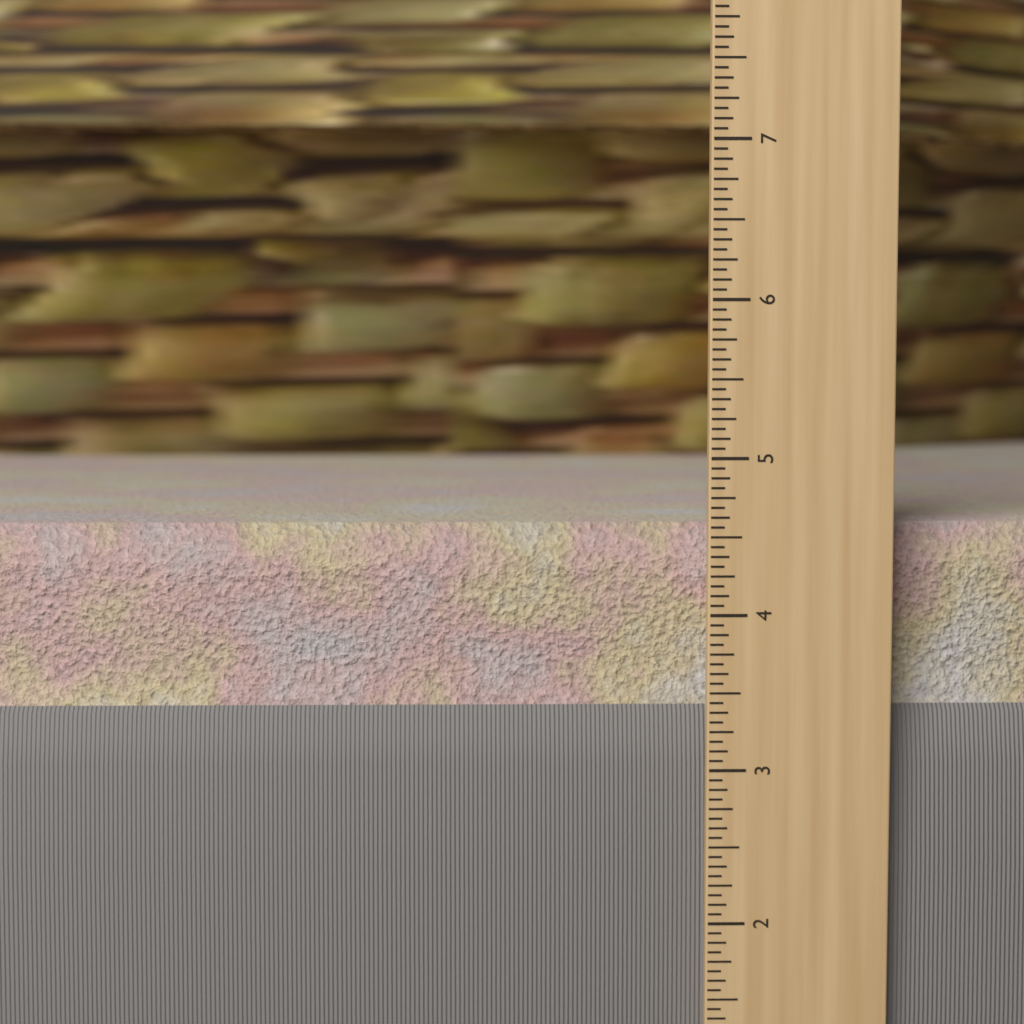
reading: 4.5625 in
